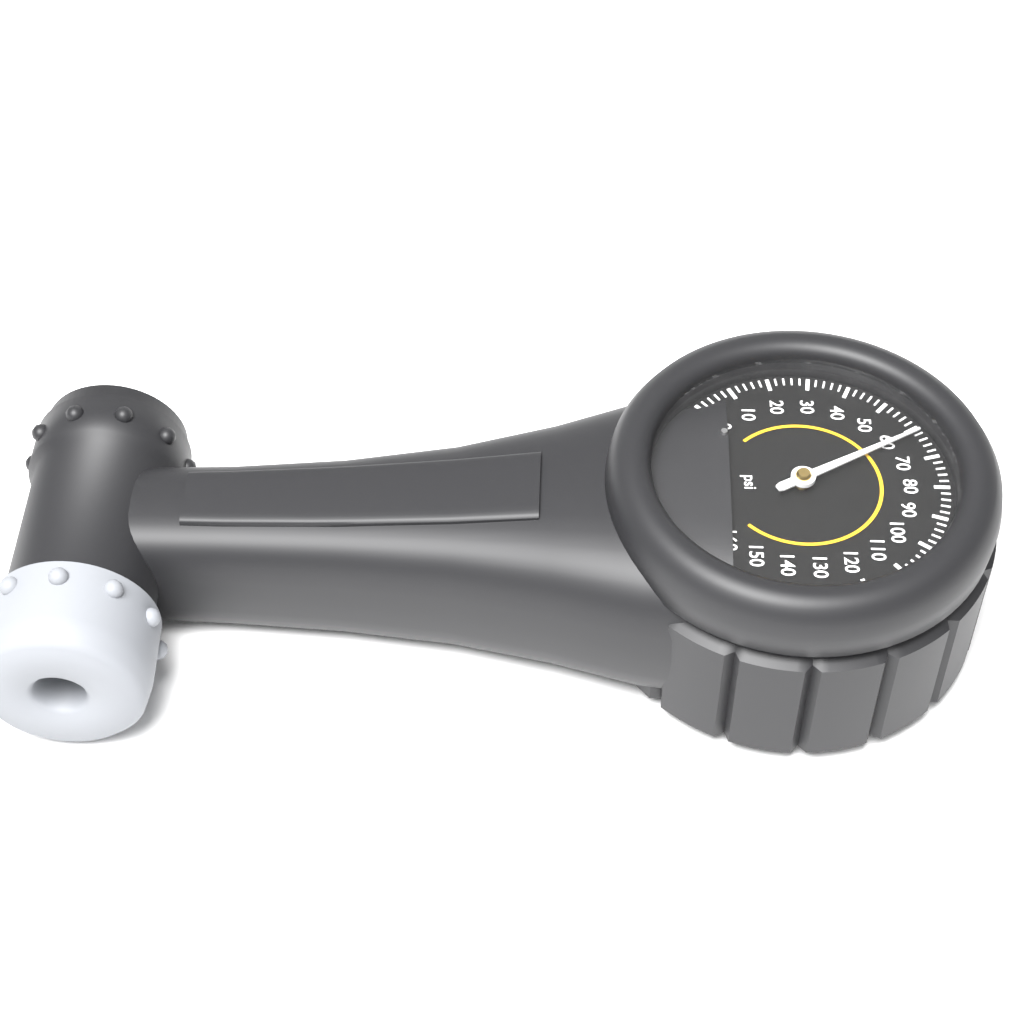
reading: 62 psi
